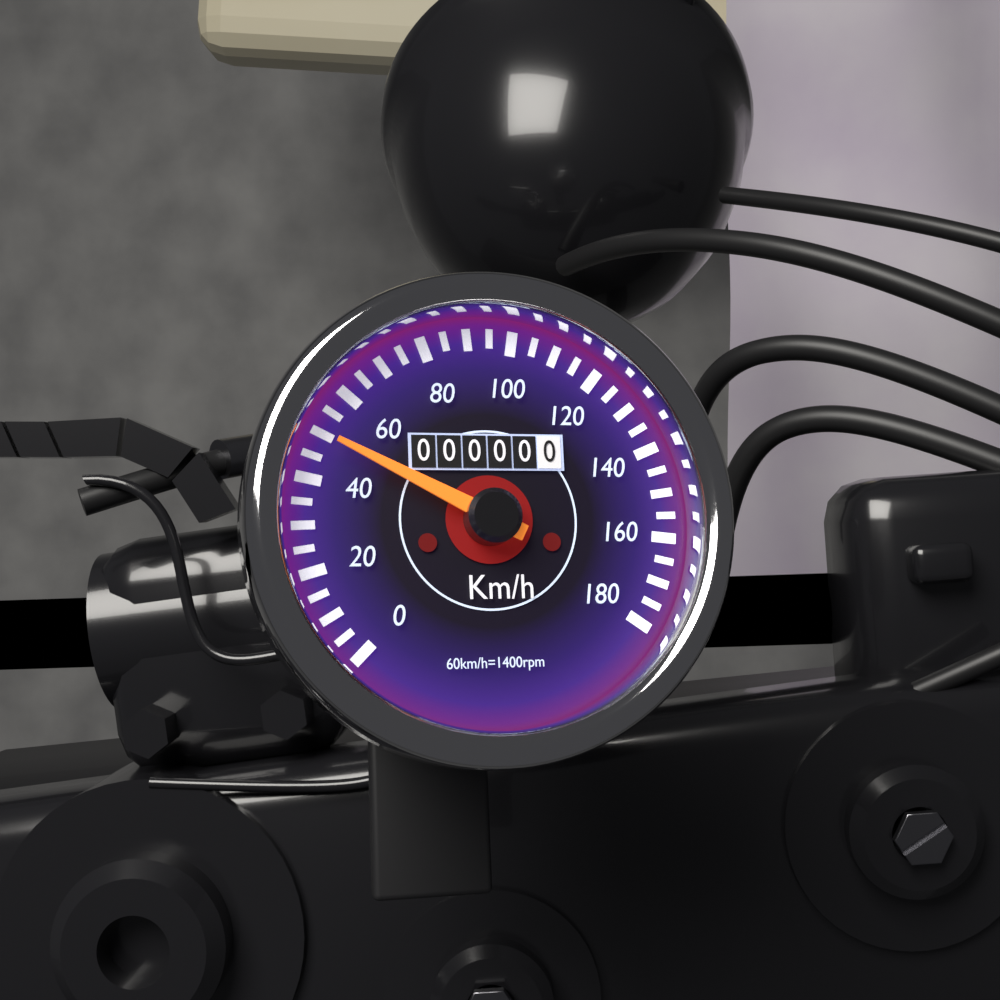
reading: 50 km/h
